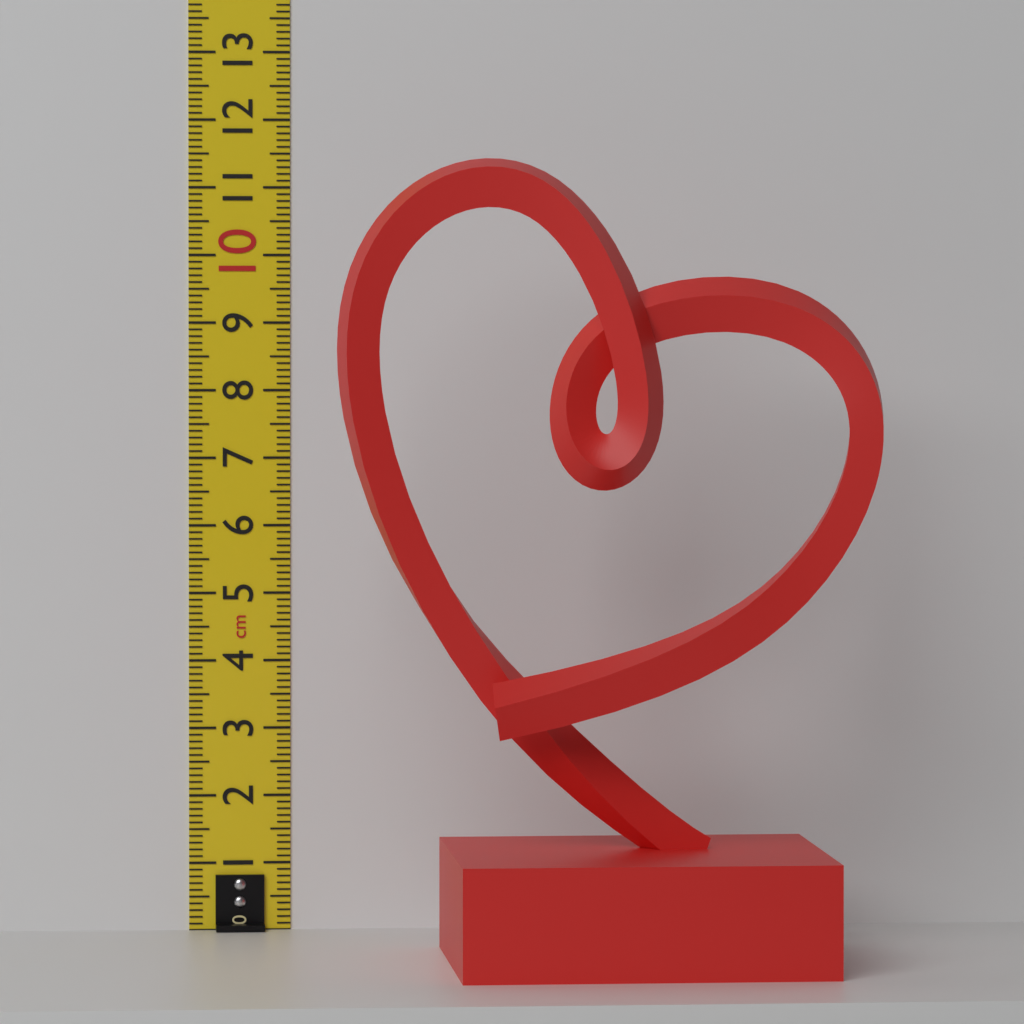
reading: 11.3 cm
